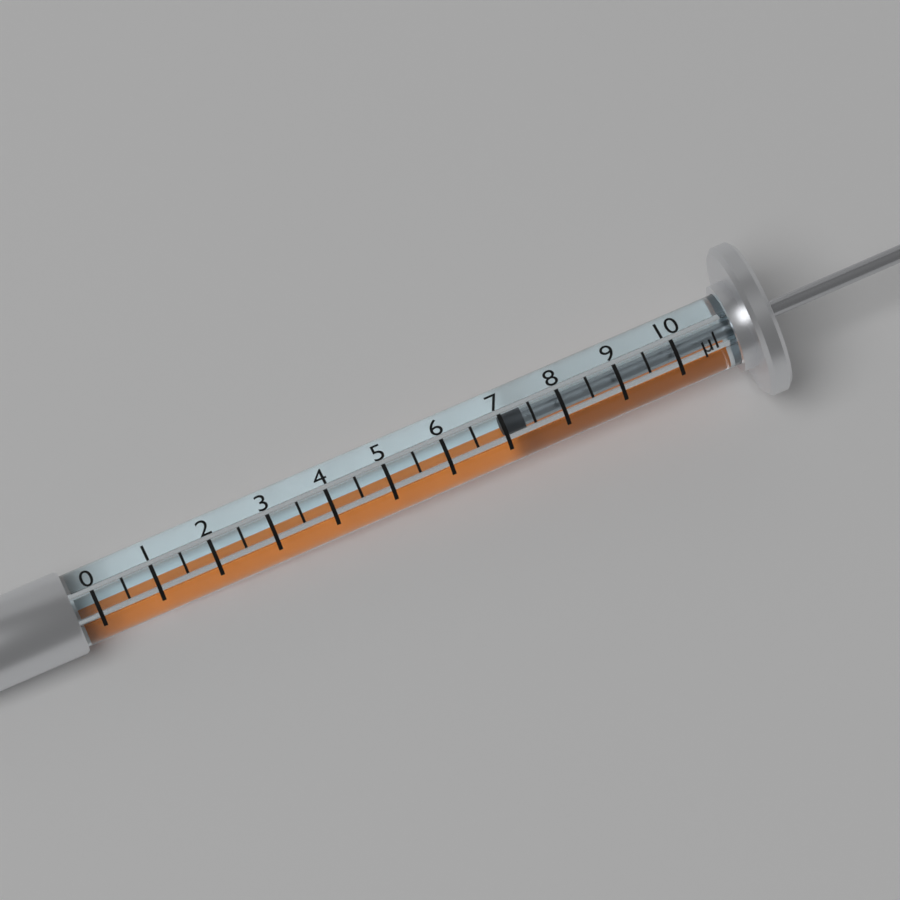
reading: 7.0 µl
